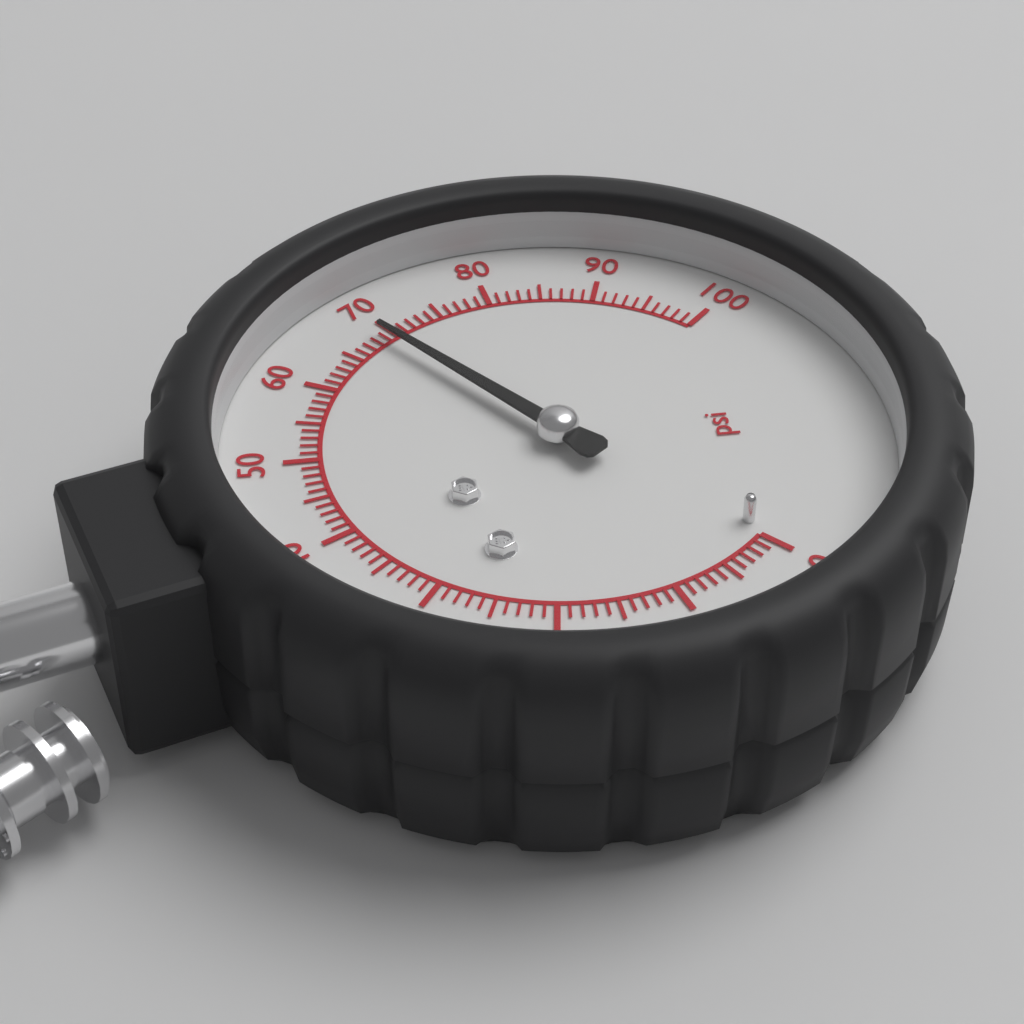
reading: 69 psi
